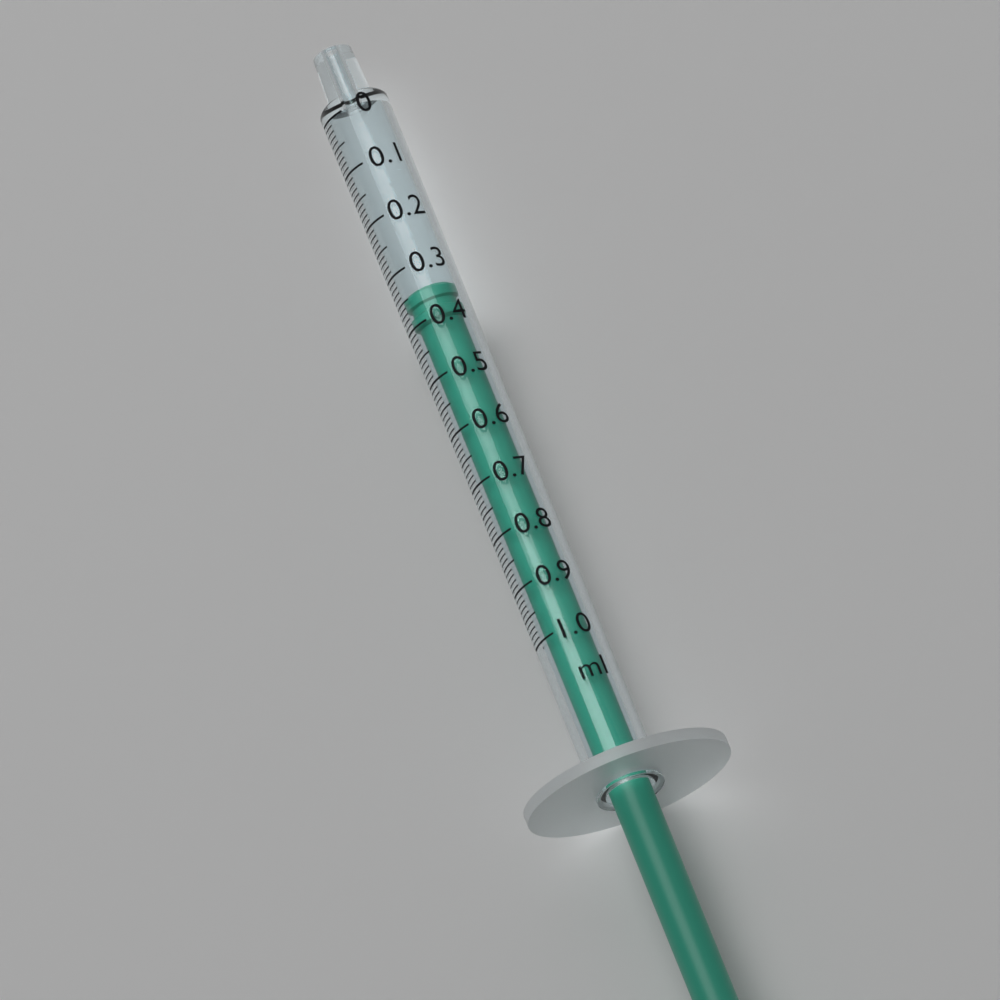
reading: 0.34 ml
